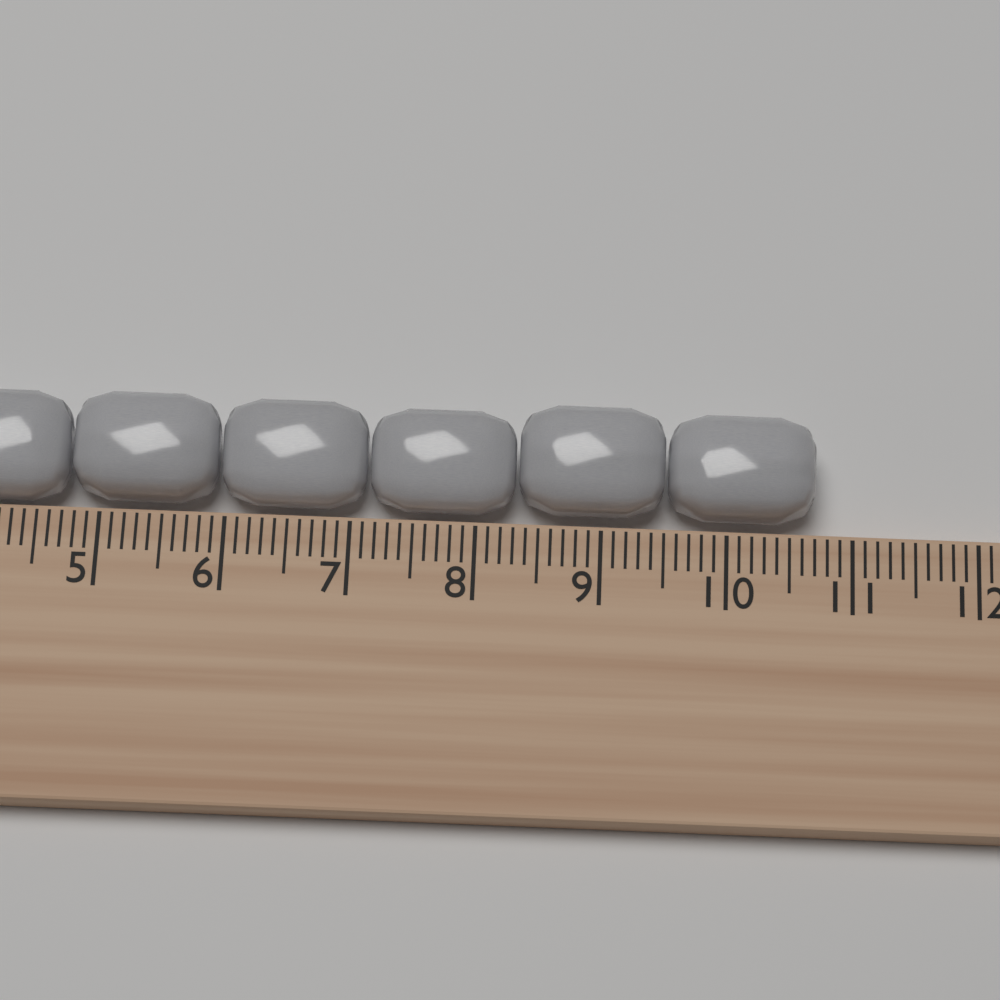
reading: 10.7 cm
